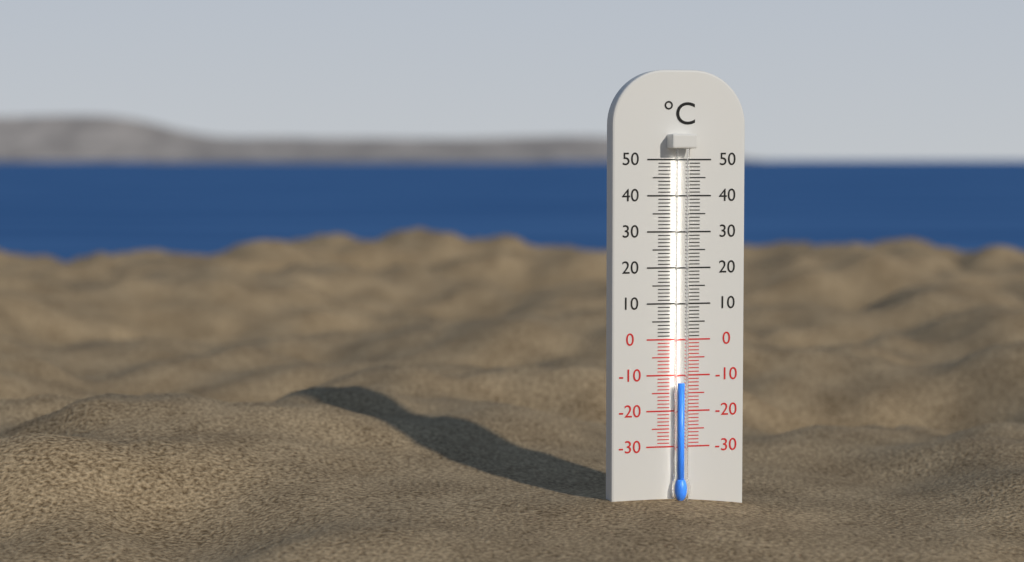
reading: -12 °C
